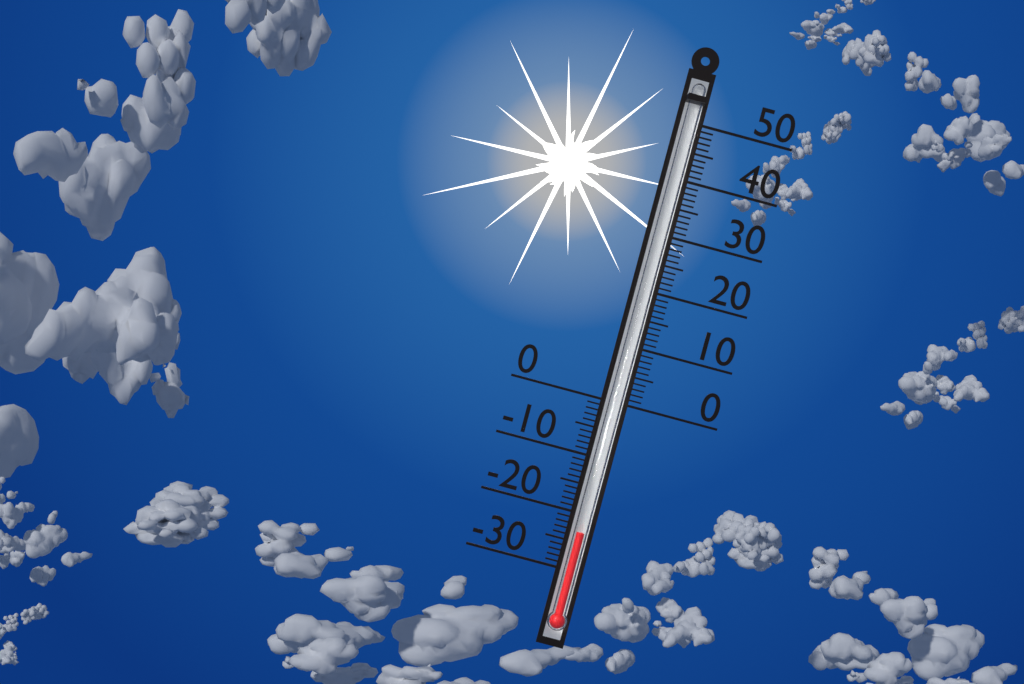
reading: -23 (no unit)
